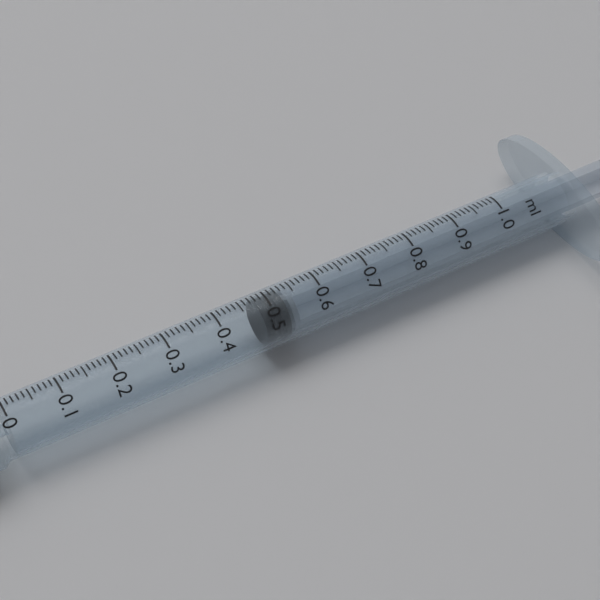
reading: 0.48 ml
